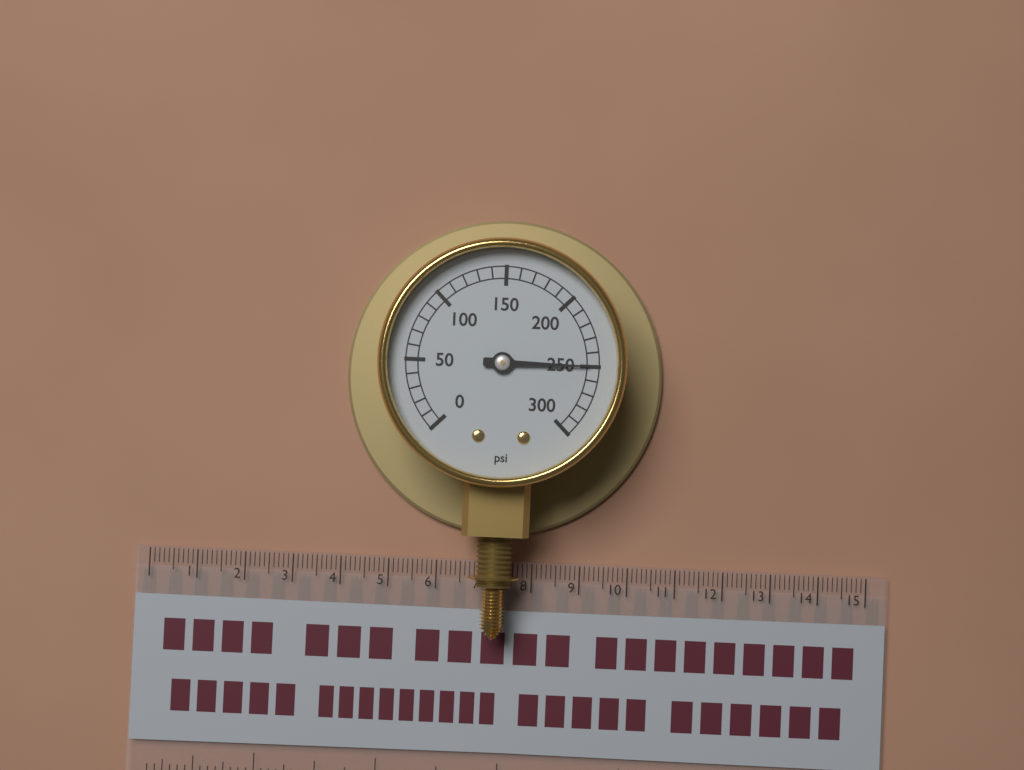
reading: 250 psi
